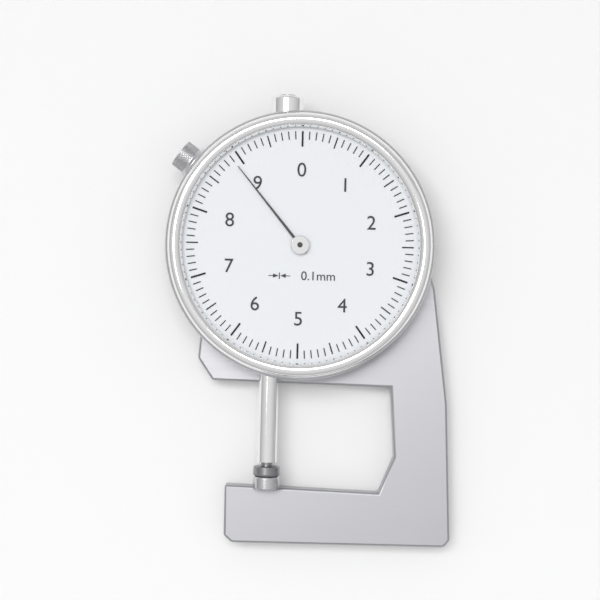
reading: 8.9 mm
